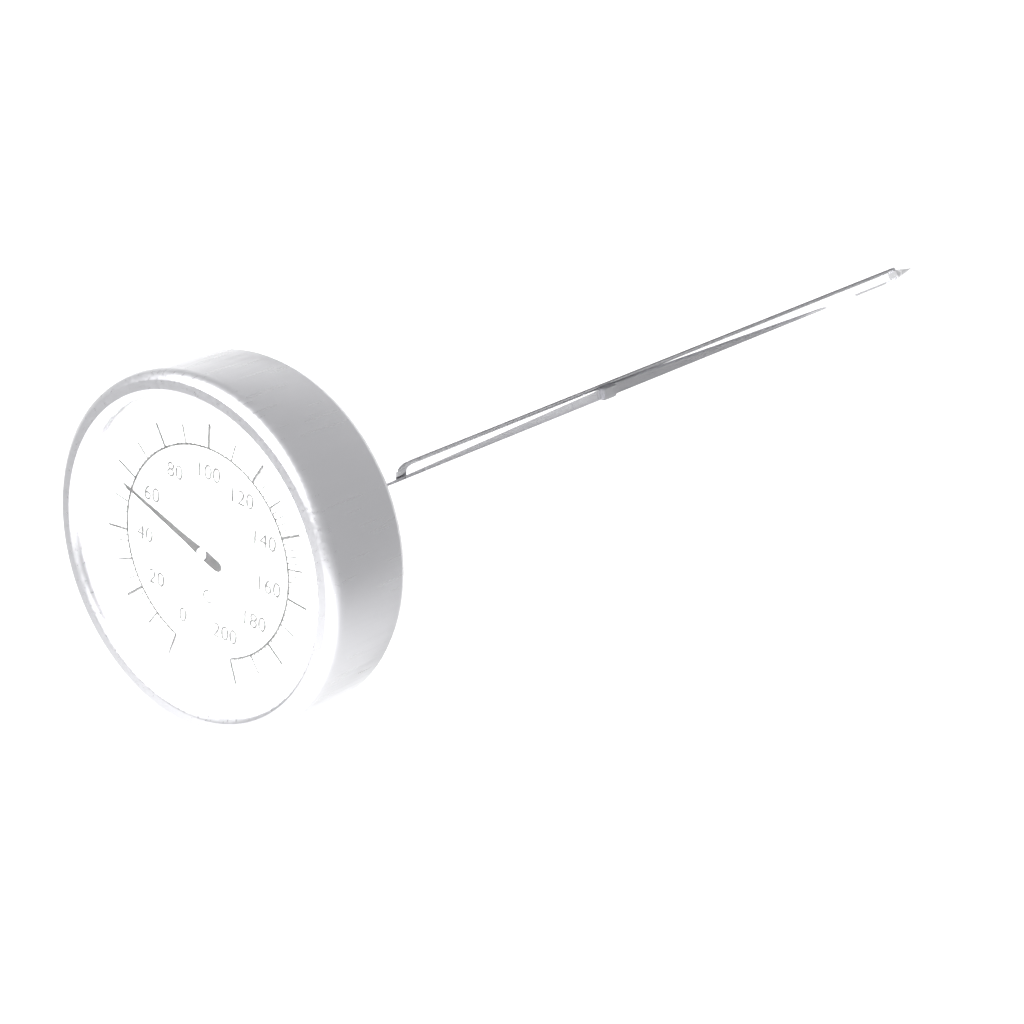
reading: 56 °C
